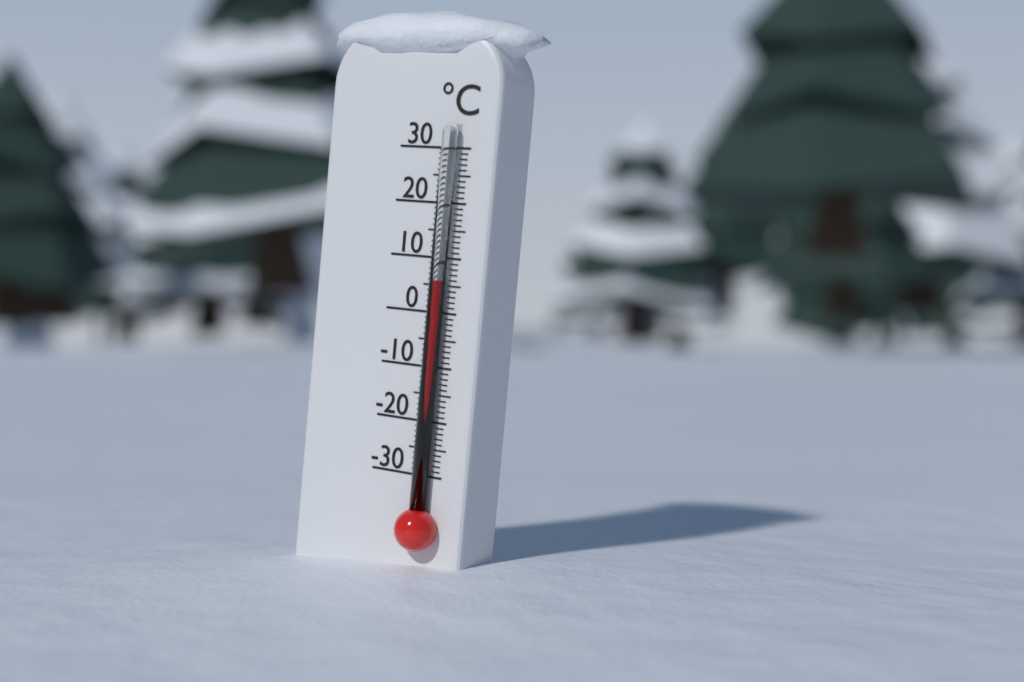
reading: 6 °C
